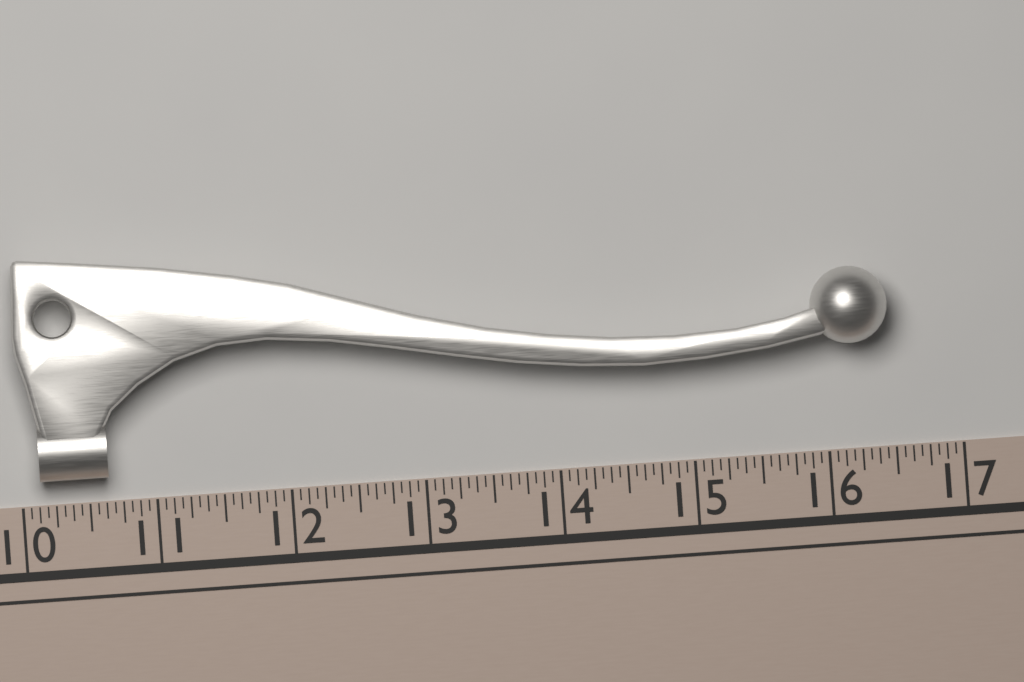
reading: 16.5000 (no unit)
